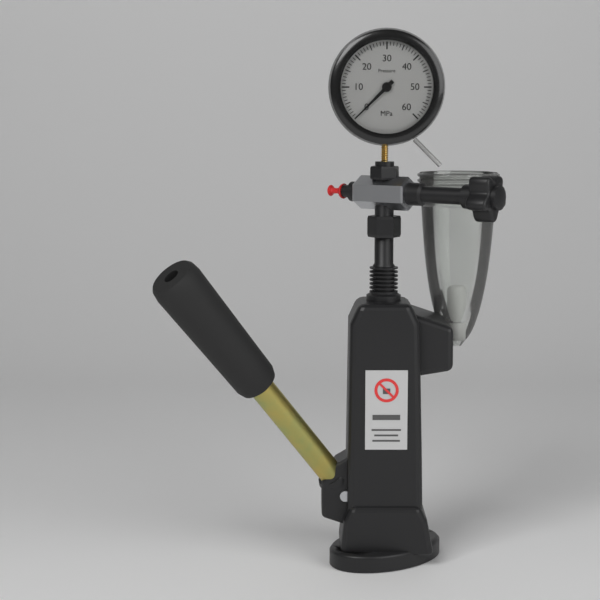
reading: 0 MPa
